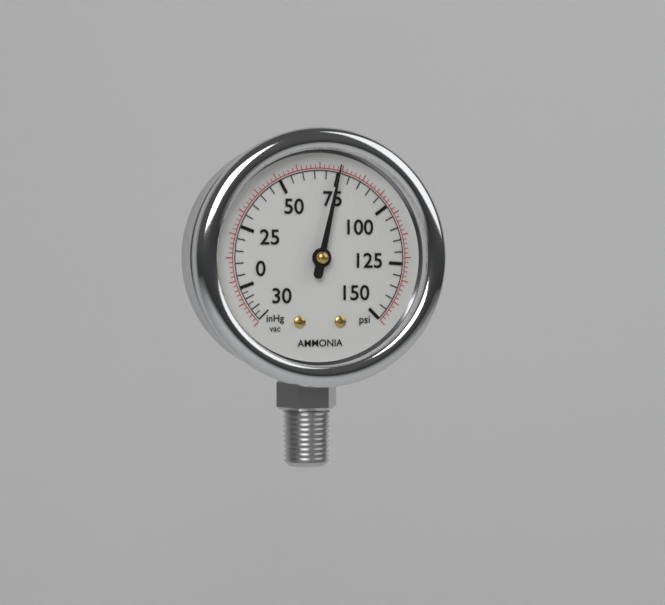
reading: 75 psi
